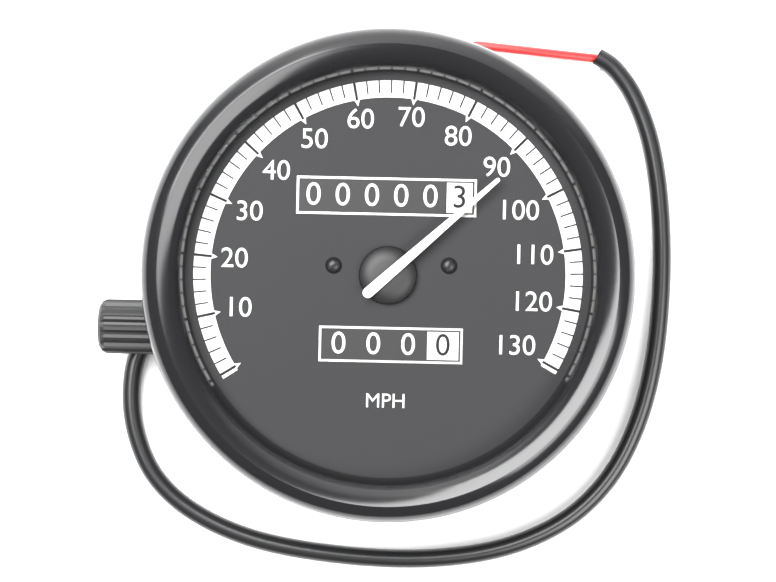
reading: 92 MPH
